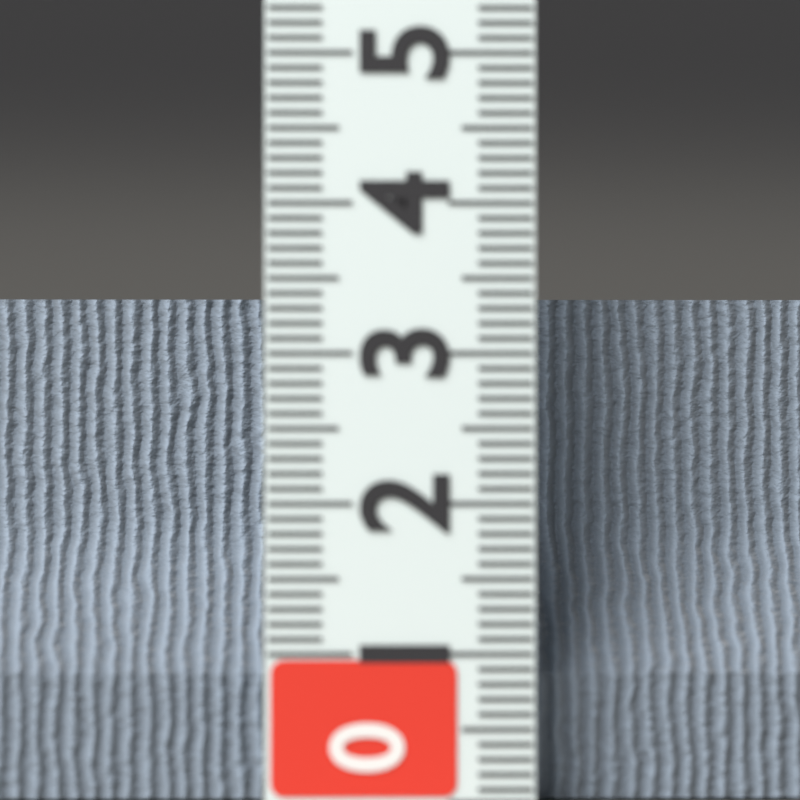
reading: 3.4 (no unit)
